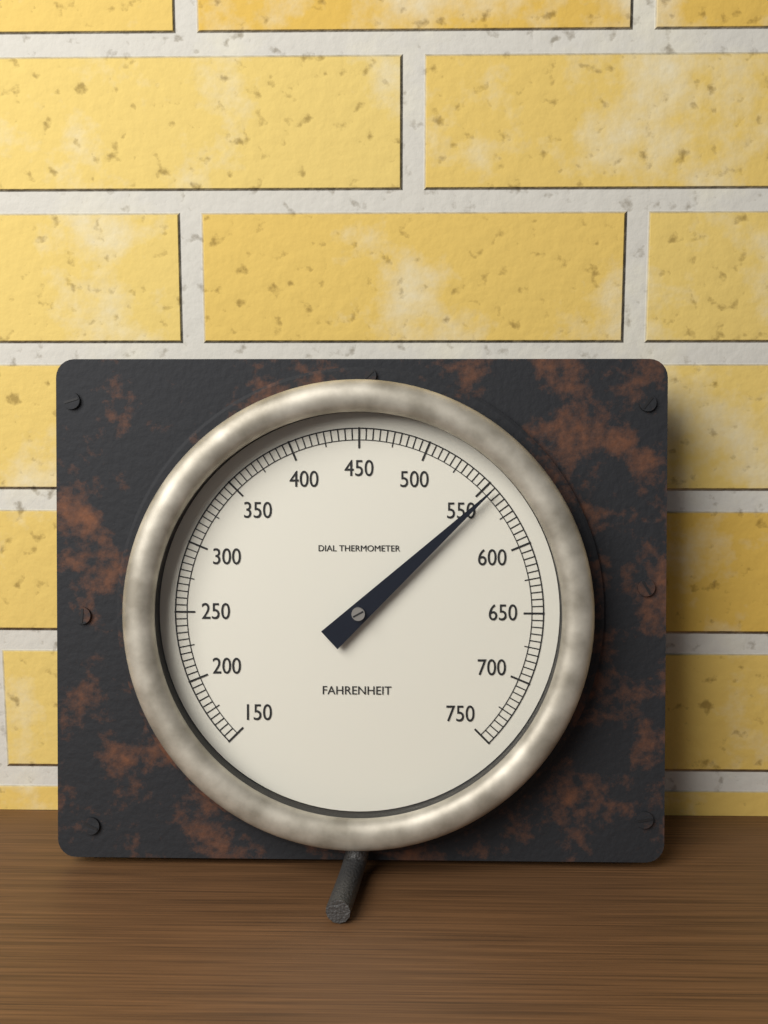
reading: 555 °F
